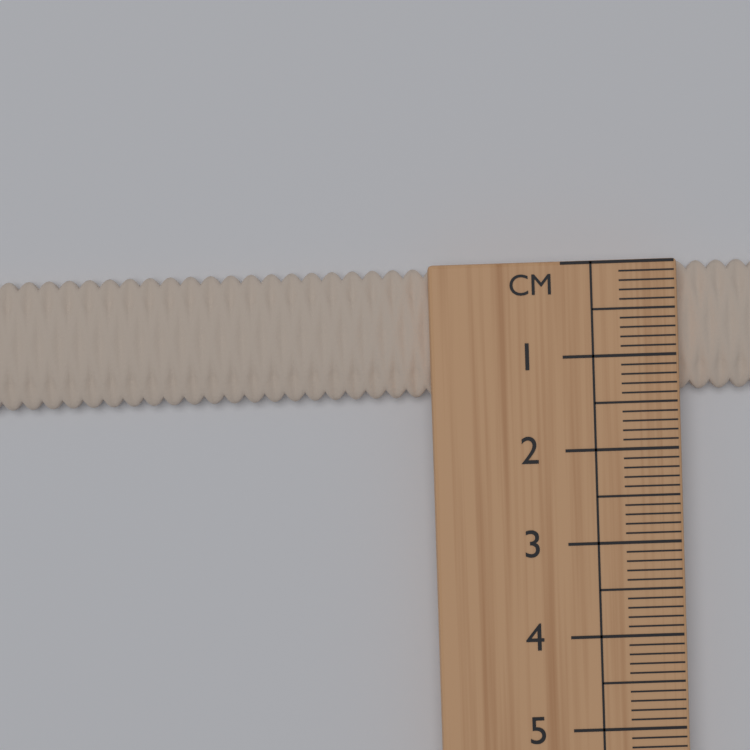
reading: 1.4 cm
